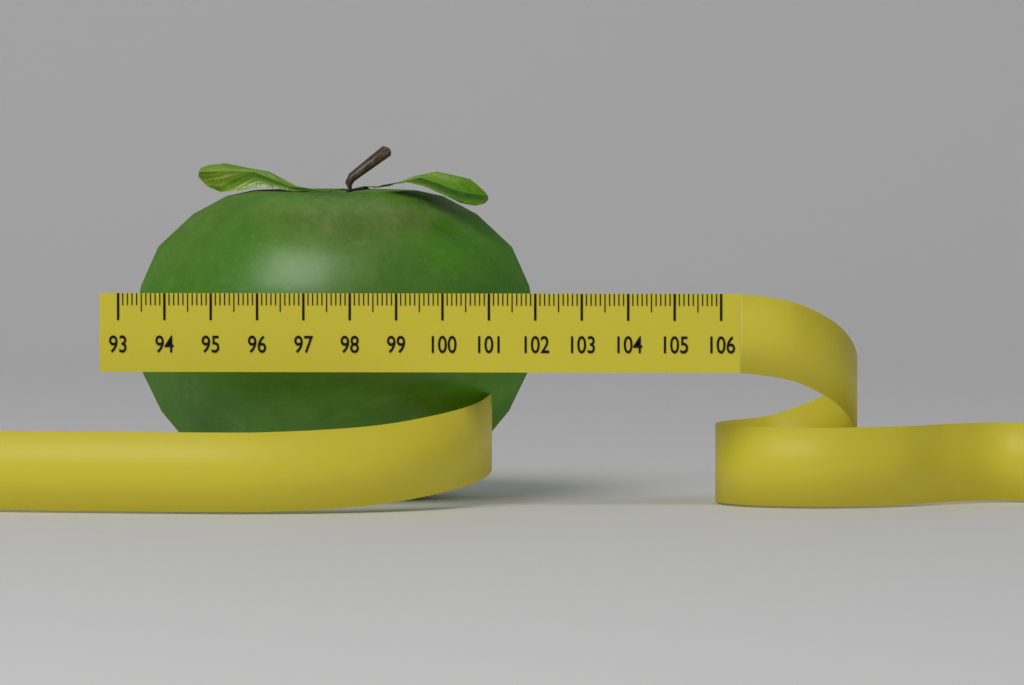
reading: 101.9 (no unit)
